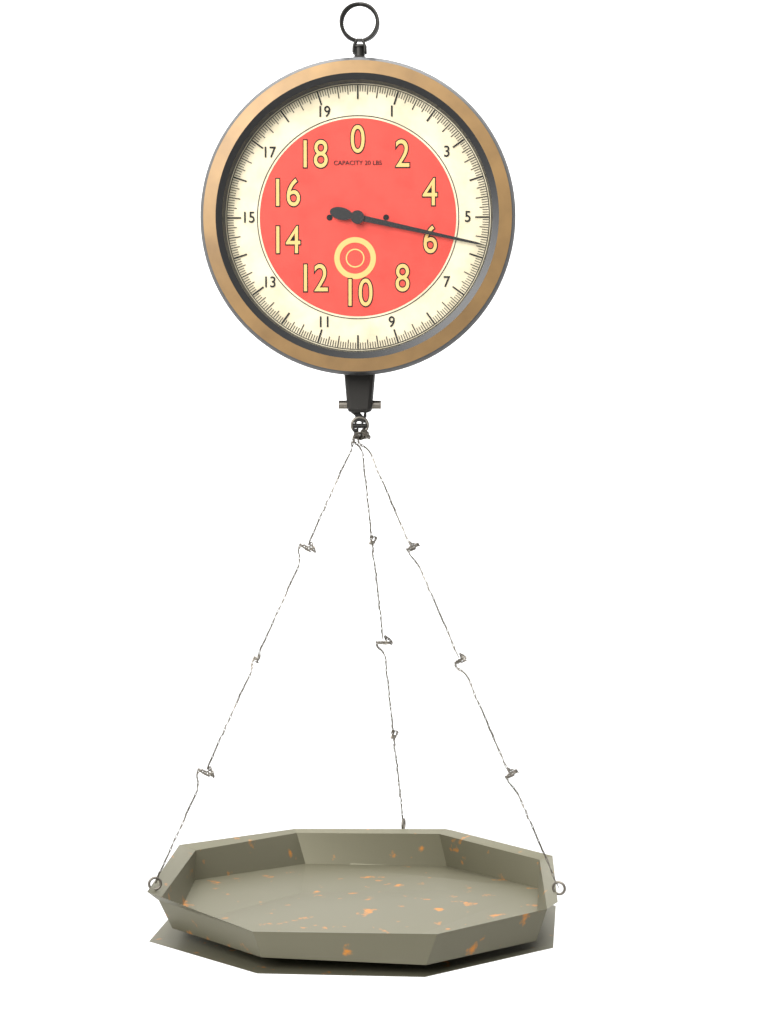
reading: 5.6875 lbs
